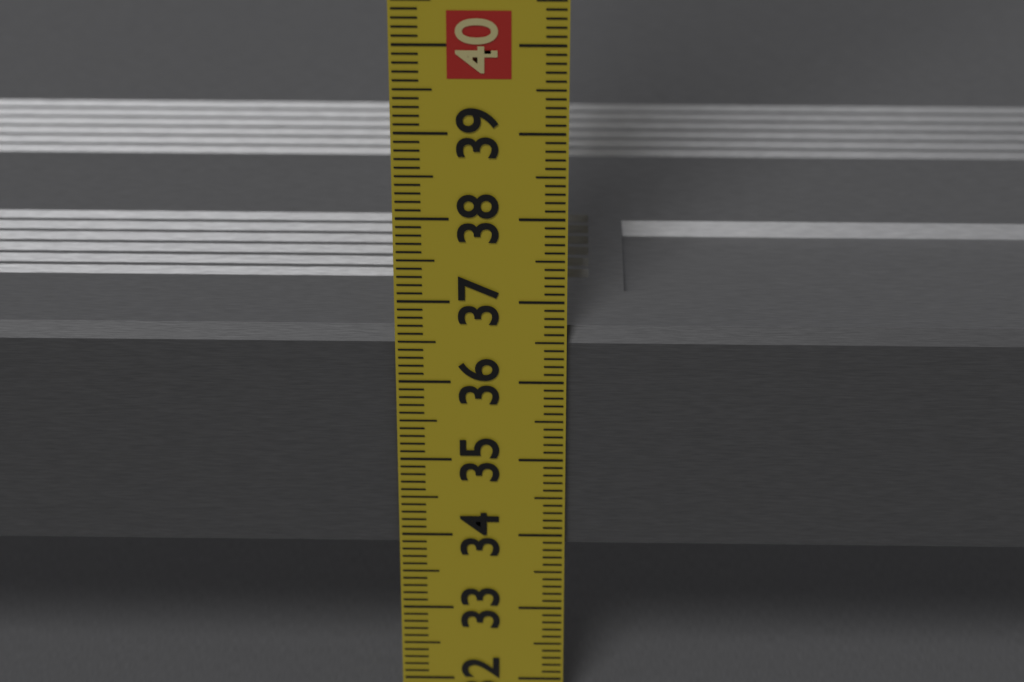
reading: 36.6 cm
